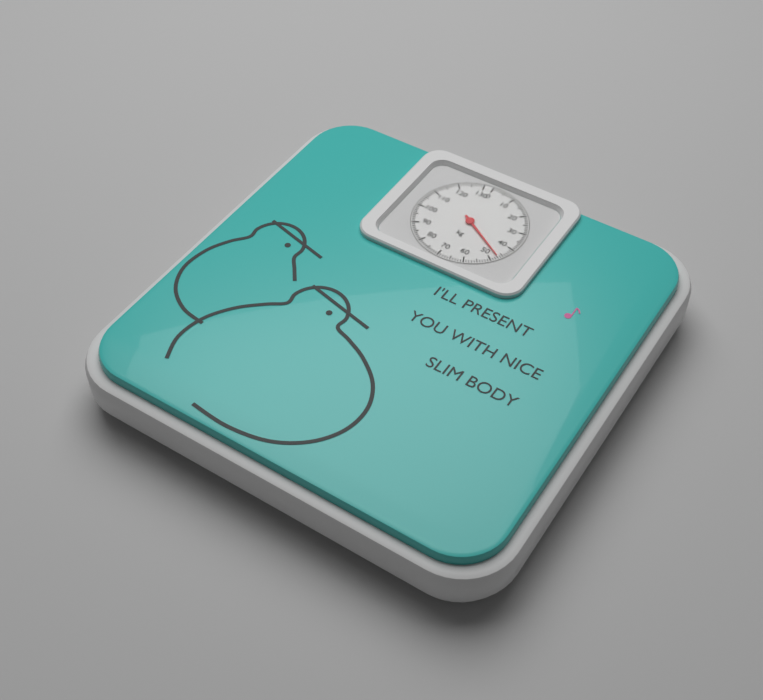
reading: 47 kg
